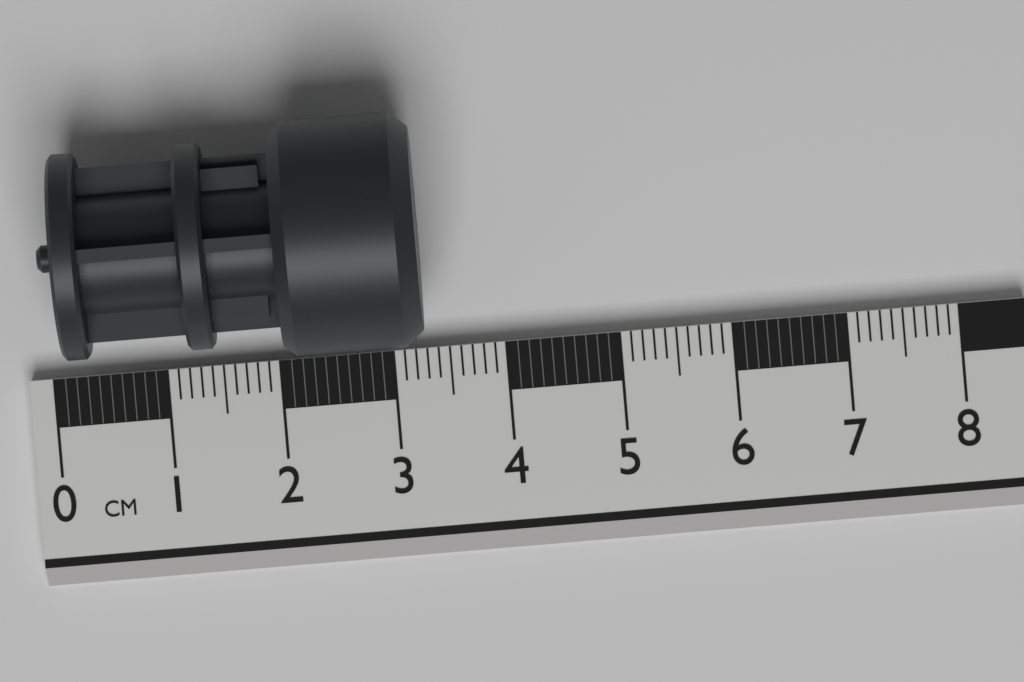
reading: 3.3 cm
